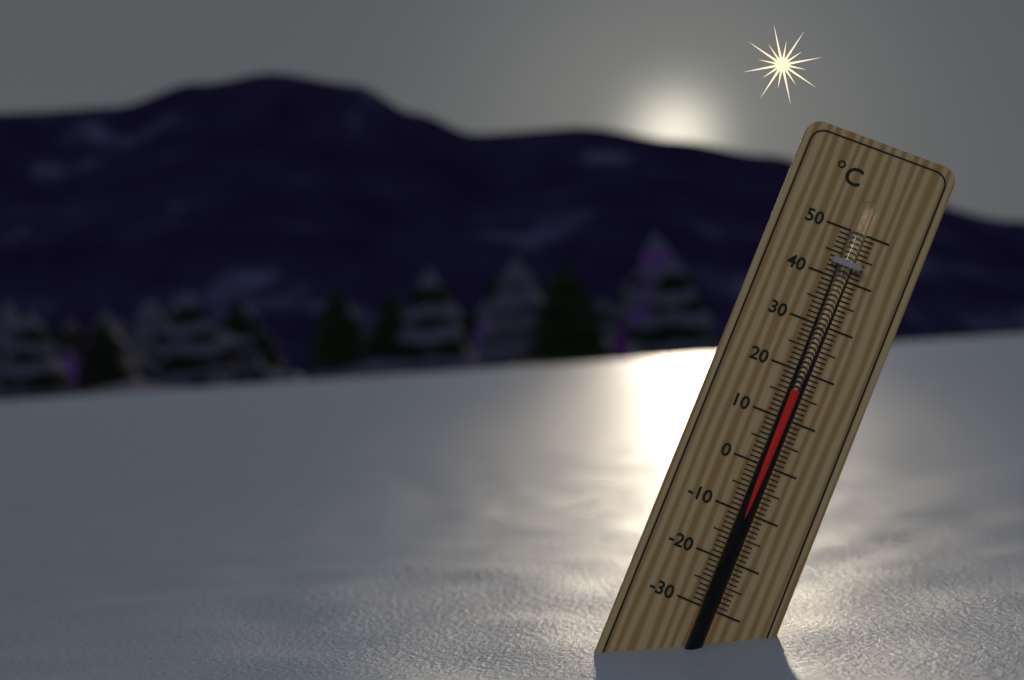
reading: 16 °C
